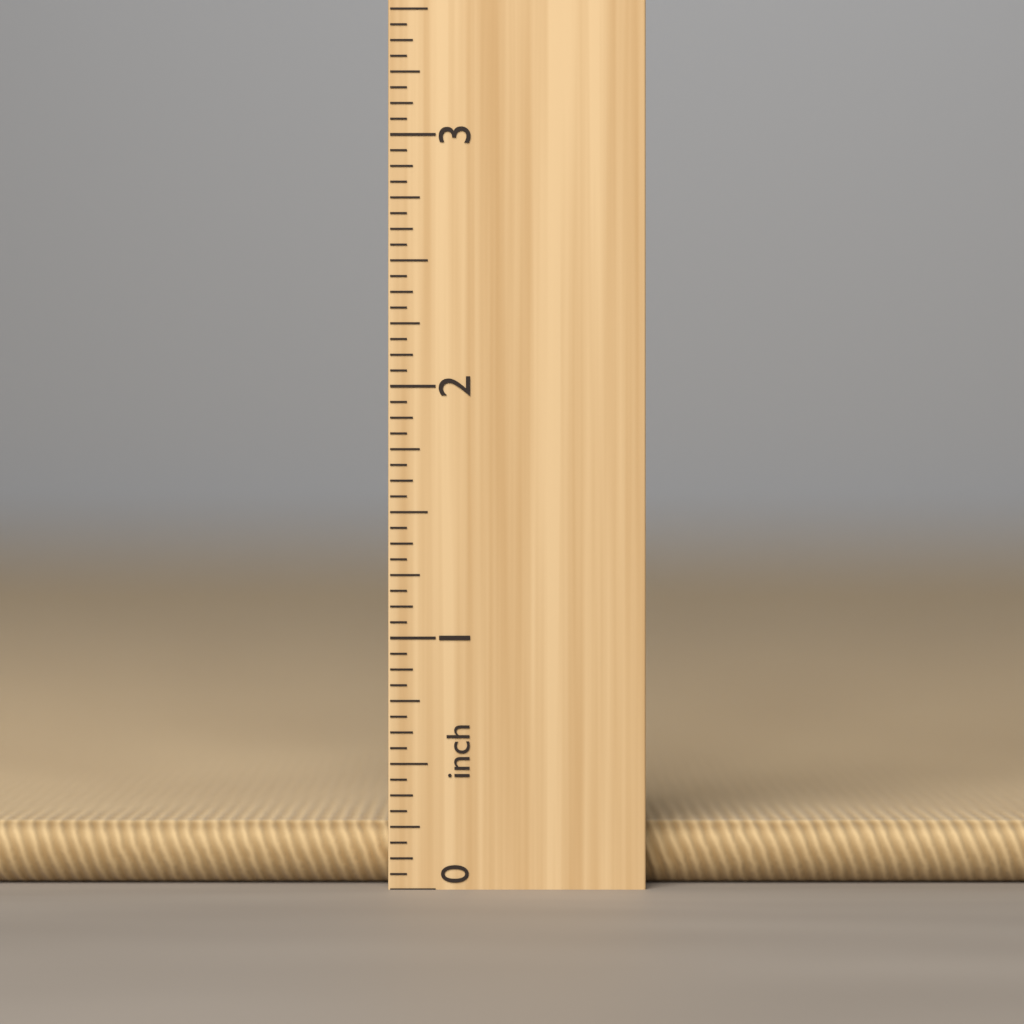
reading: 0.2500 in
